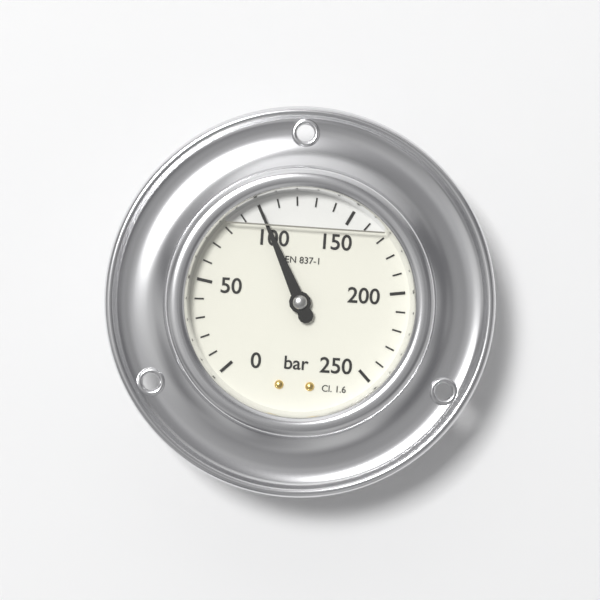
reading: 100 bar
